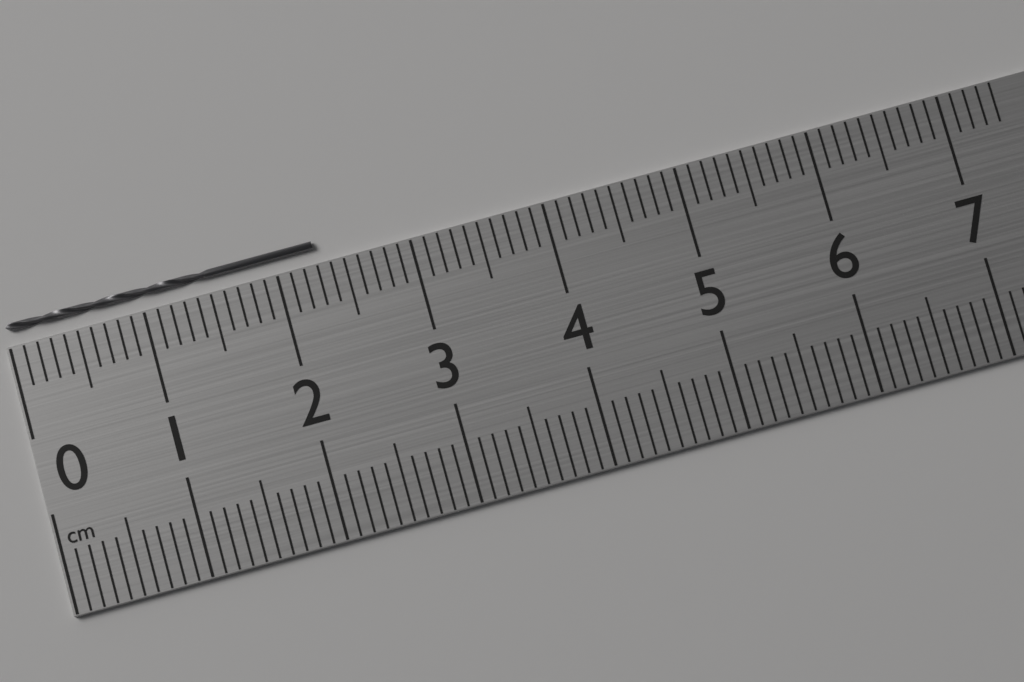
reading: 2.3 cm
